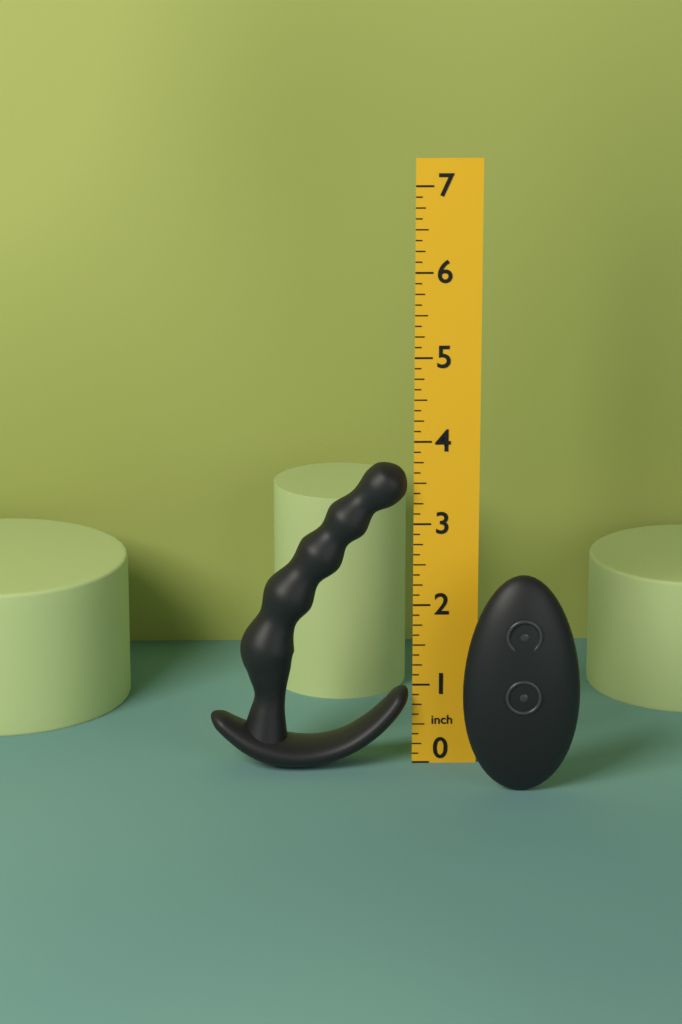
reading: 3.750 in
